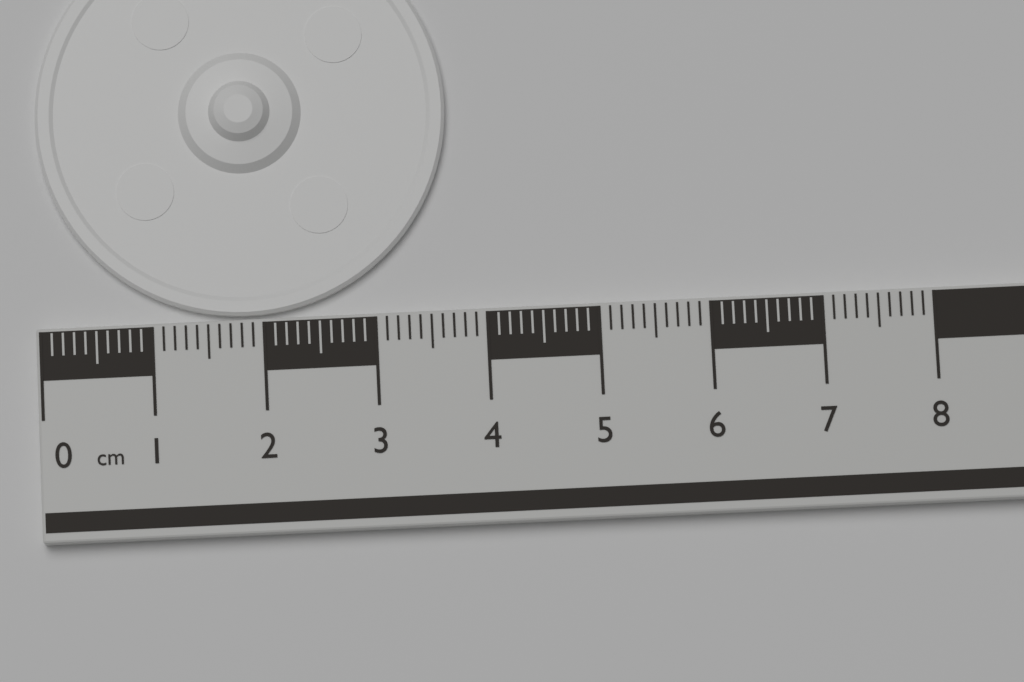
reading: 3.7 cm
